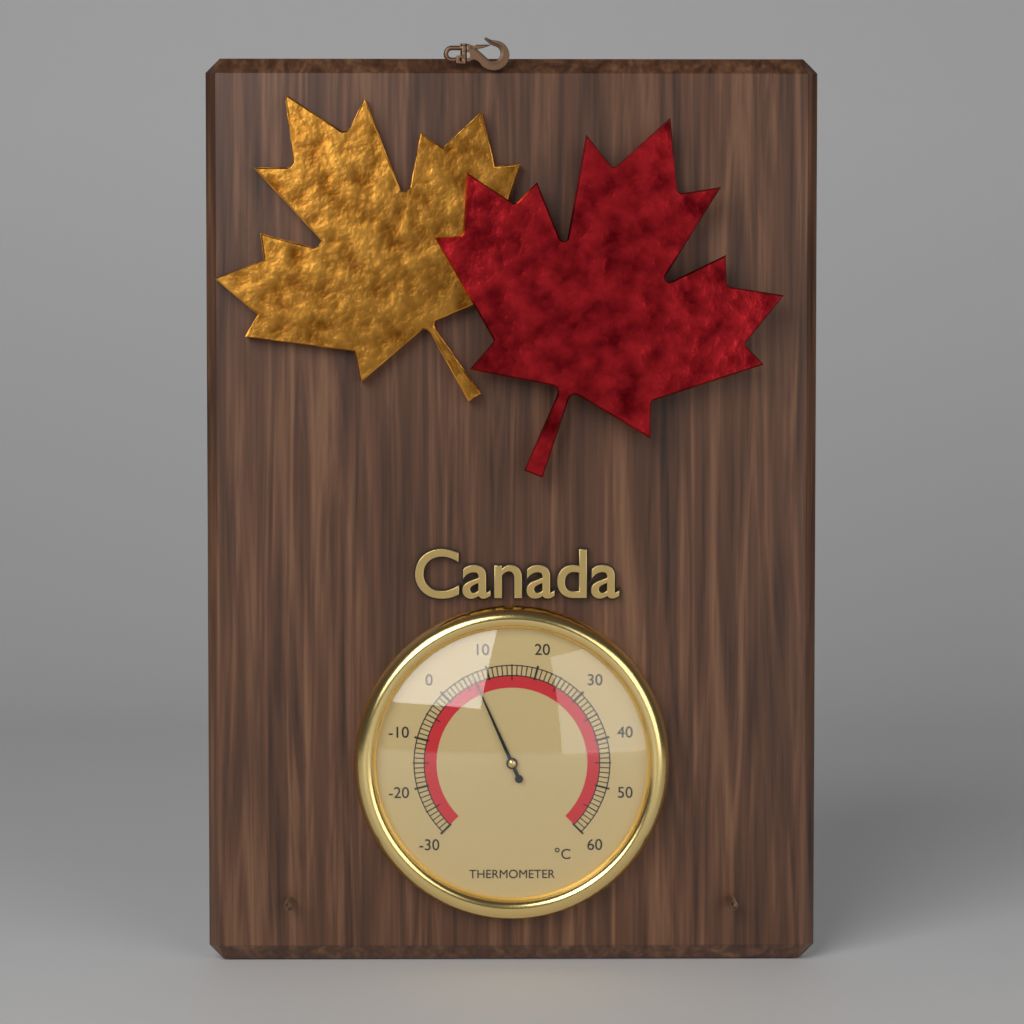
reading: 7 °C
